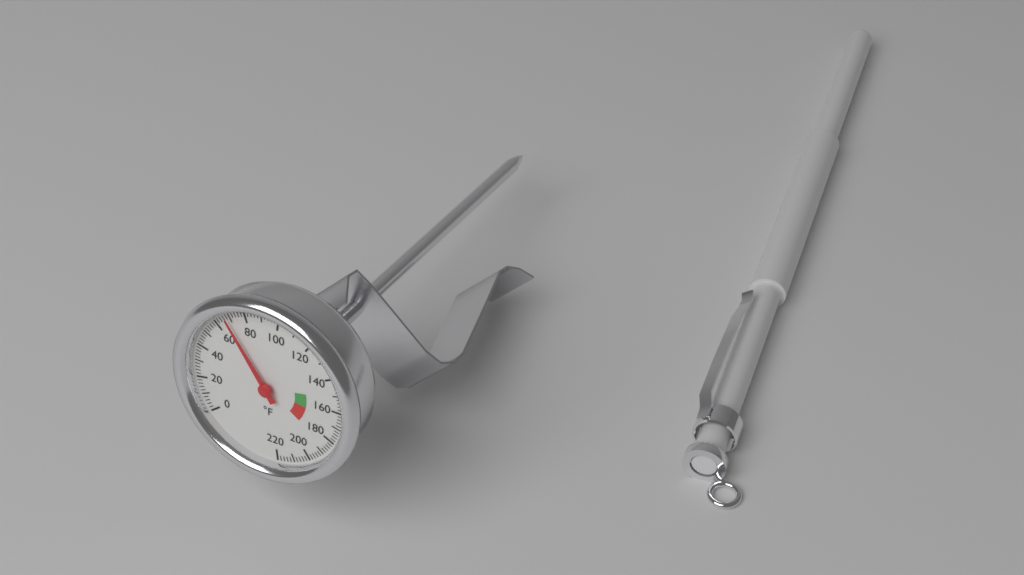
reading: 68 °F
